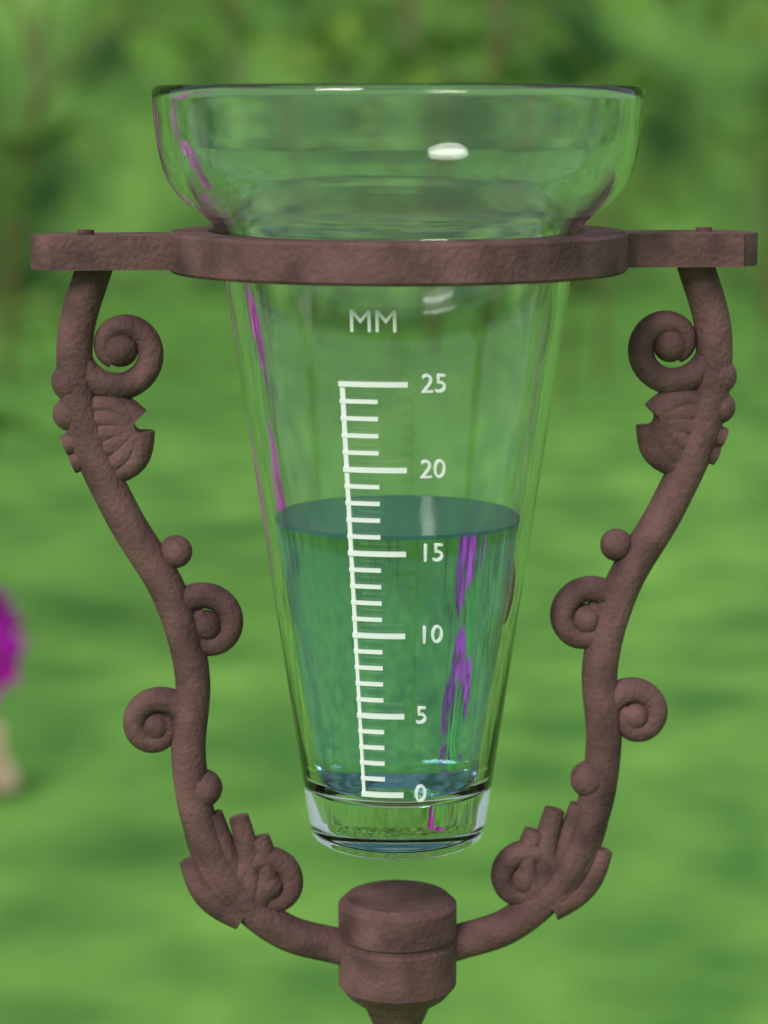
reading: 16 mm
